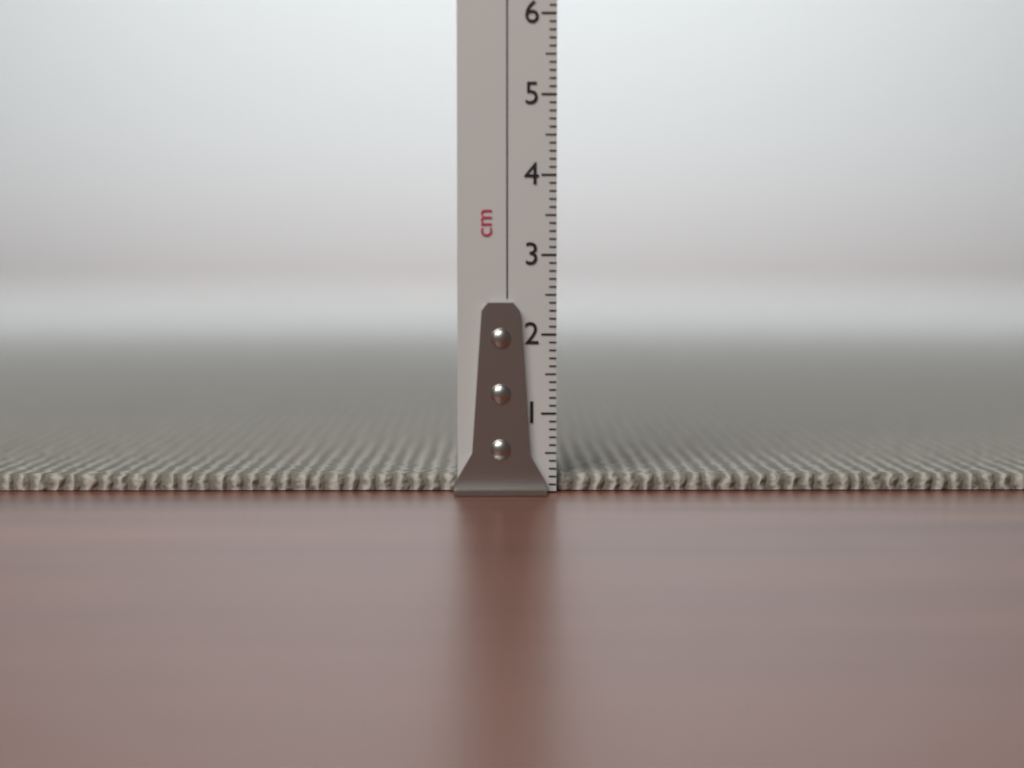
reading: 0.2 cm
